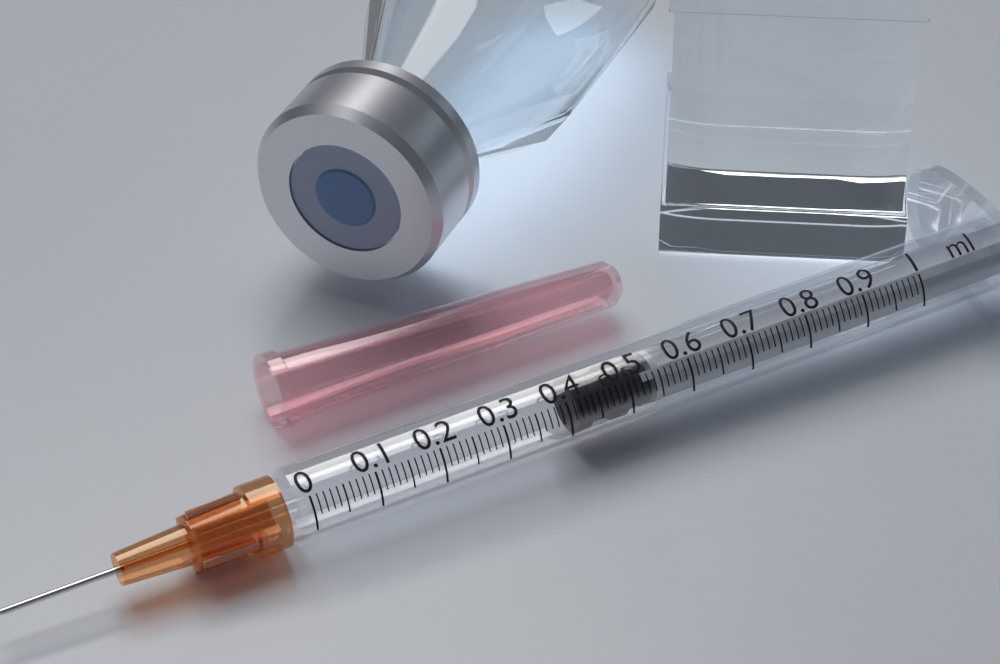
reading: 0.42 ml
